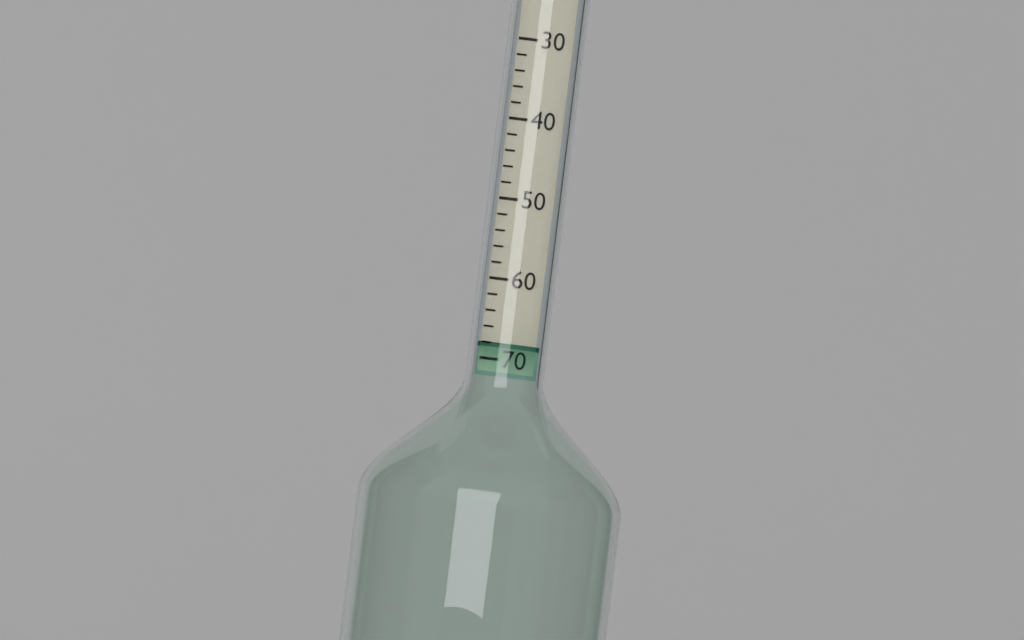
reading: 68 (no unit)
